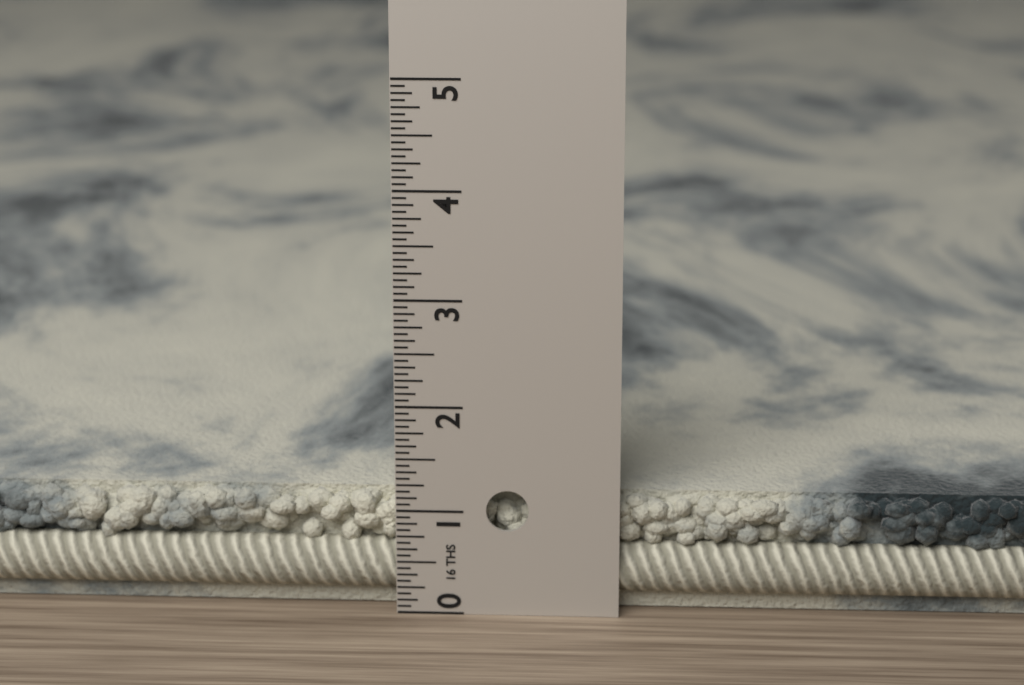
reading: 1.1250 in
